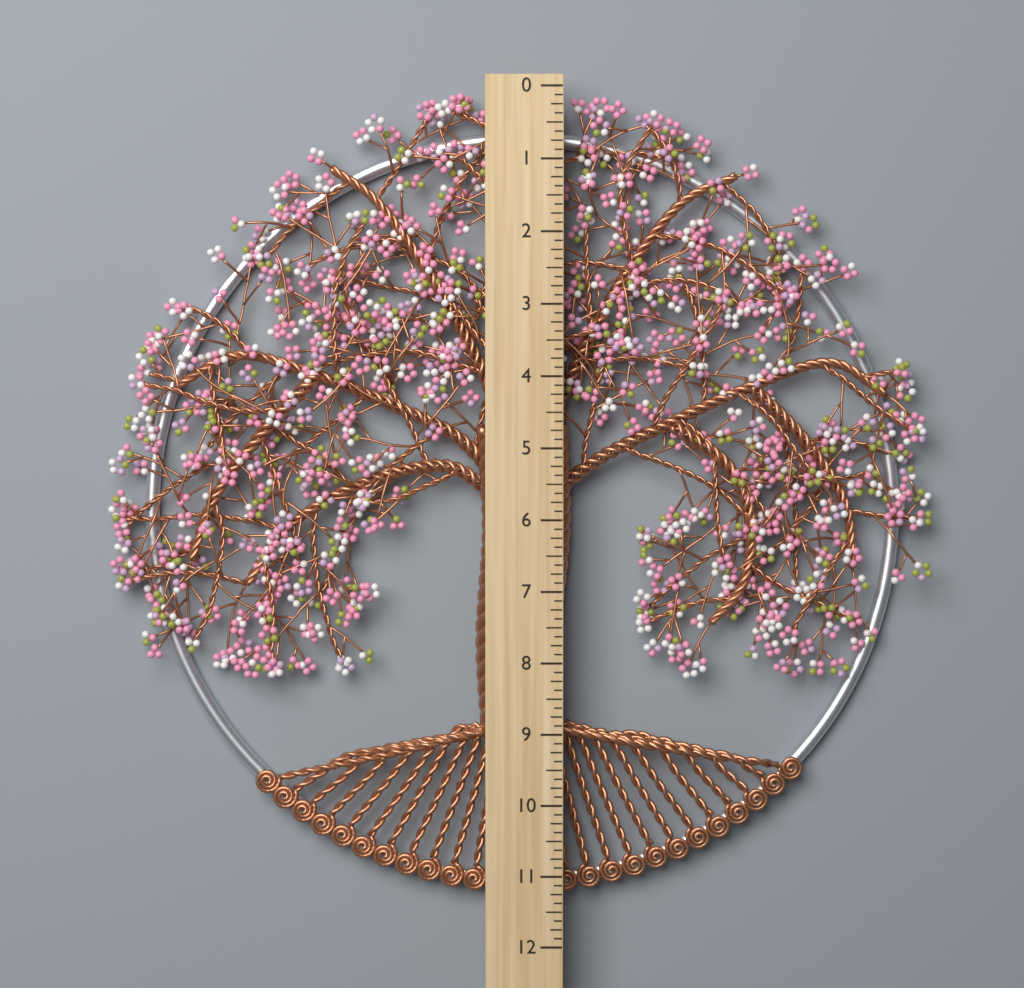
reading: 11.375 (no unit)
